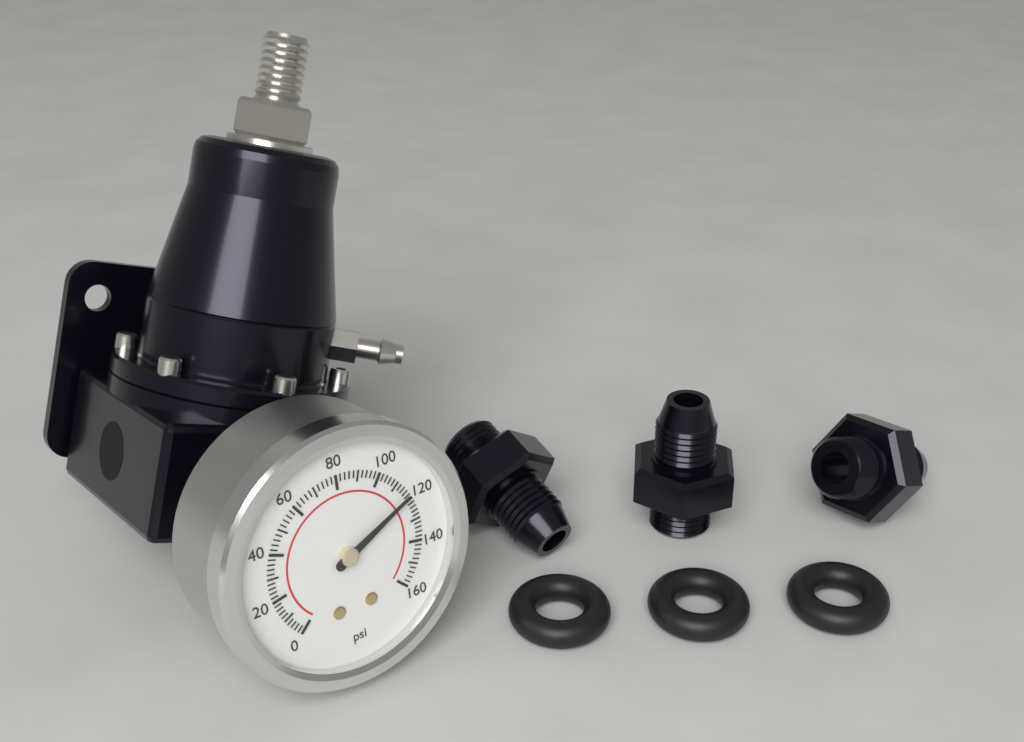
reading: 118 psi
